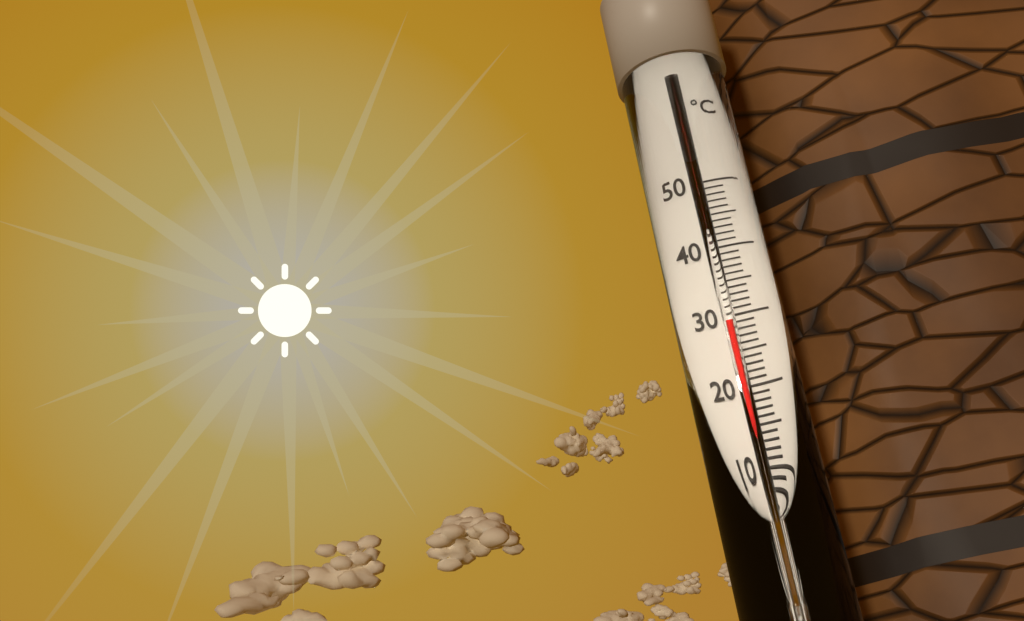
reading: 29 °C
